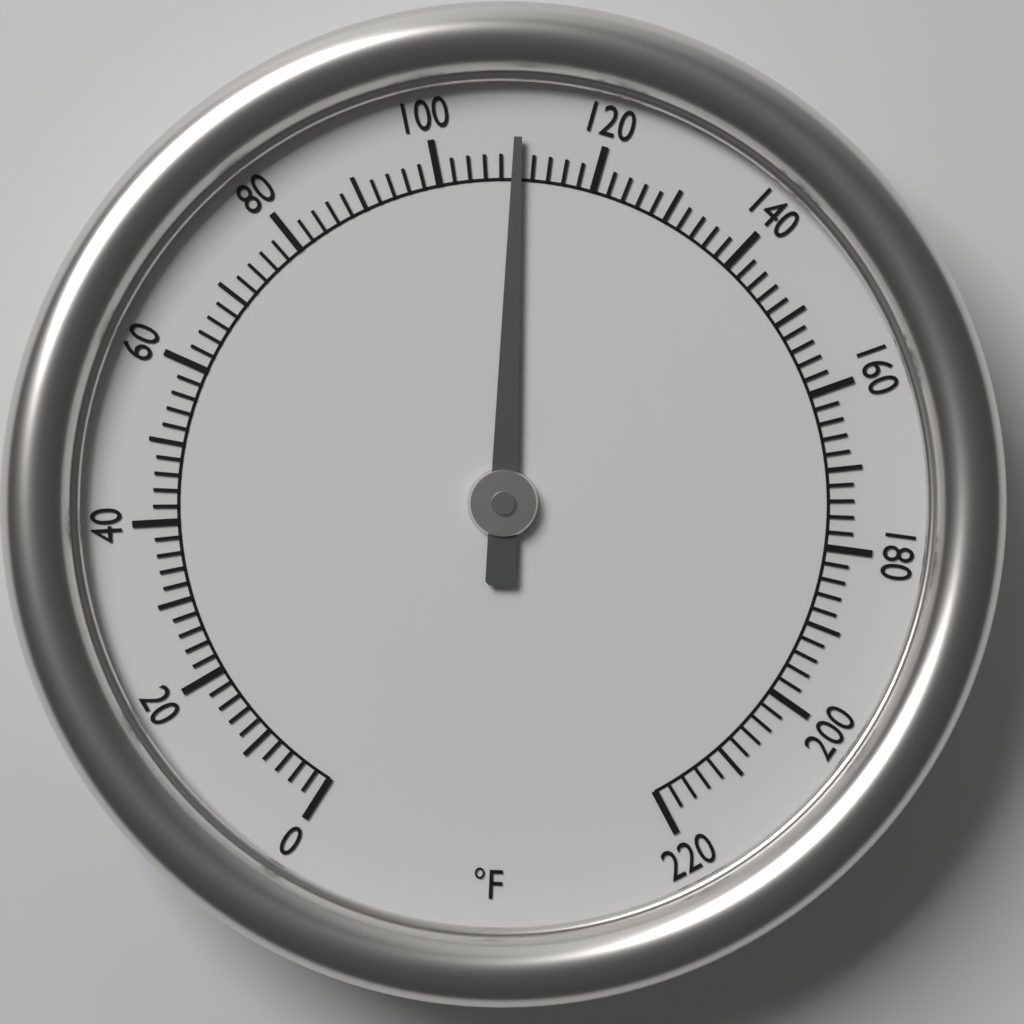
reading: 110 °F
